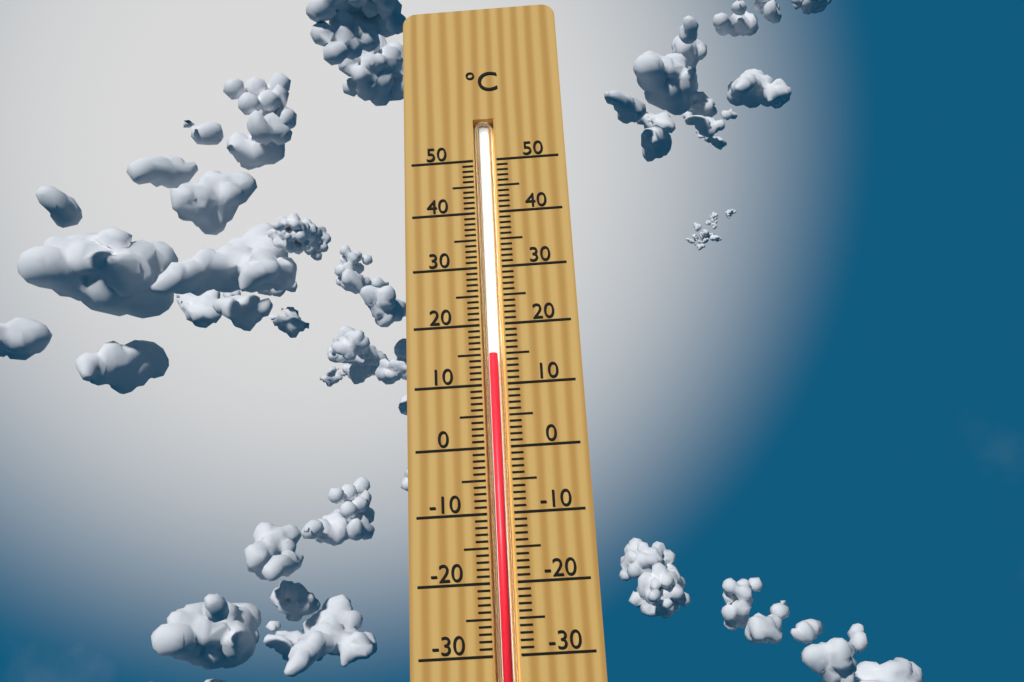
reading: 15 °C
